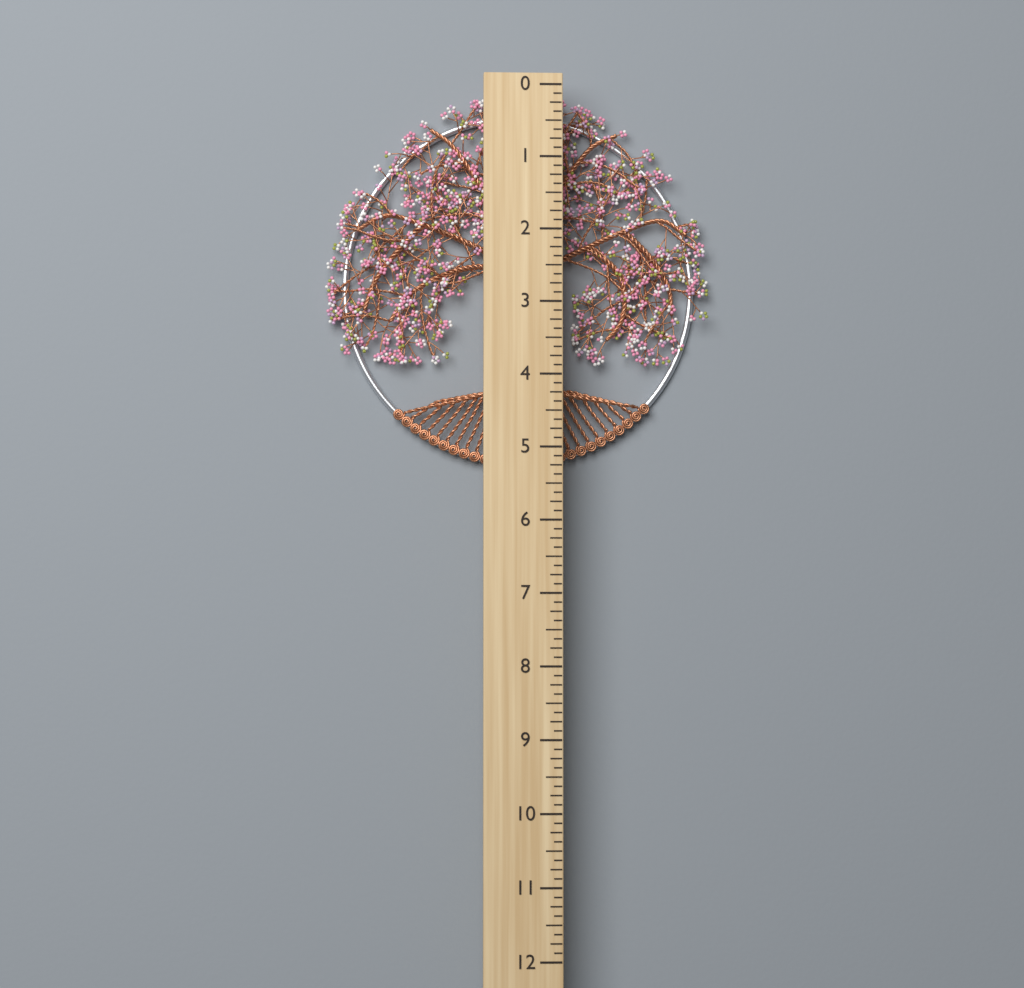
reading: 5.250 (no unit)
